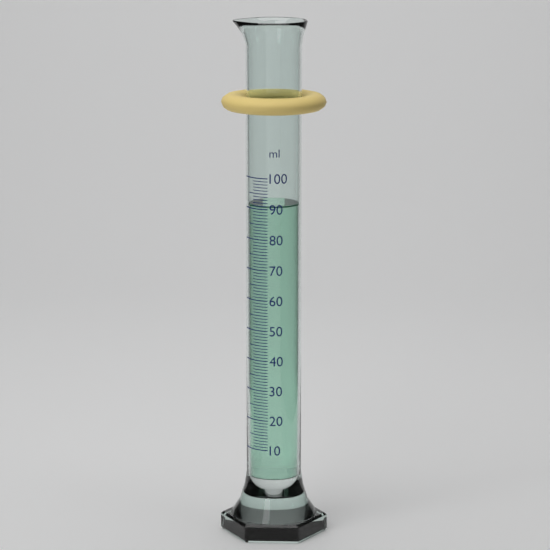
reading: 91 ml
